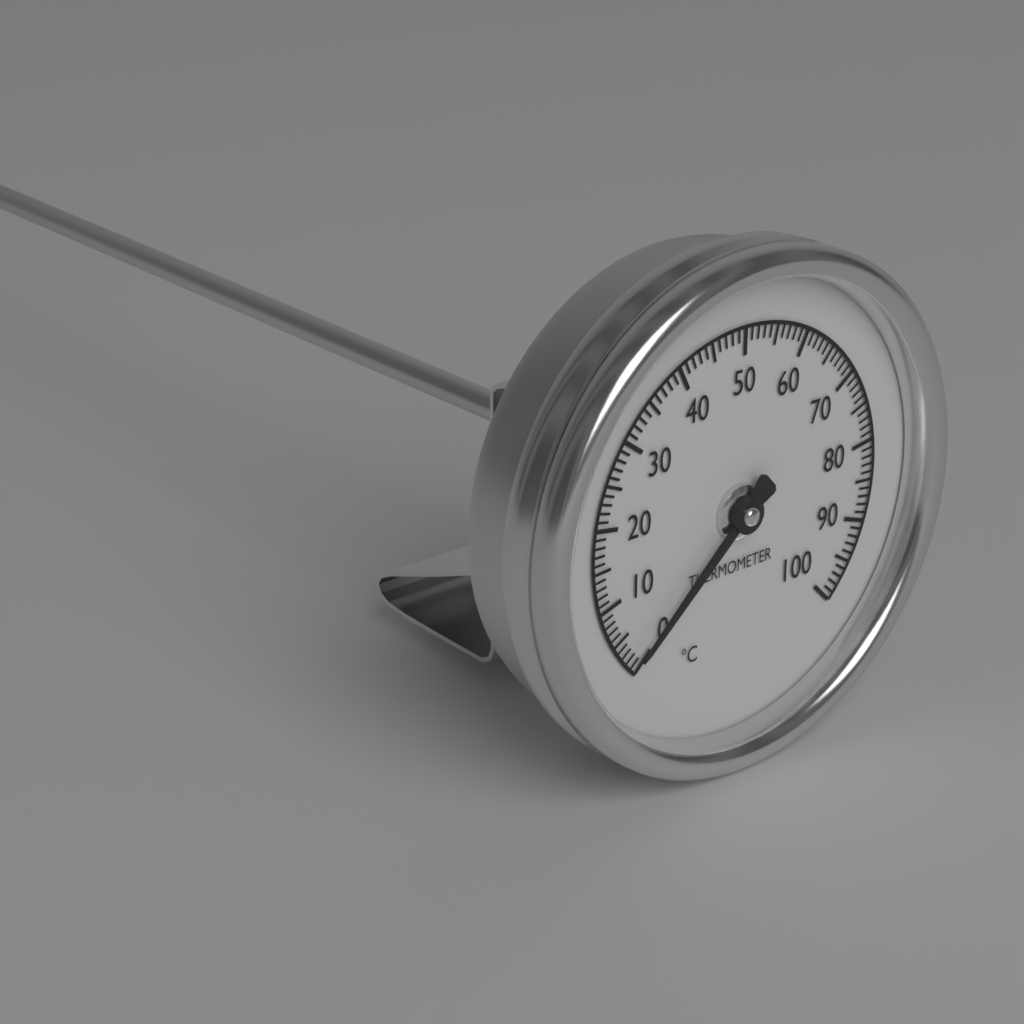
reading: 1 °C
